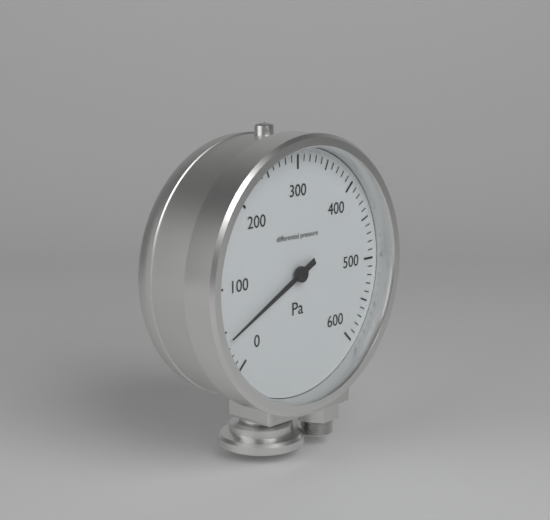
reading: 40 Pa
